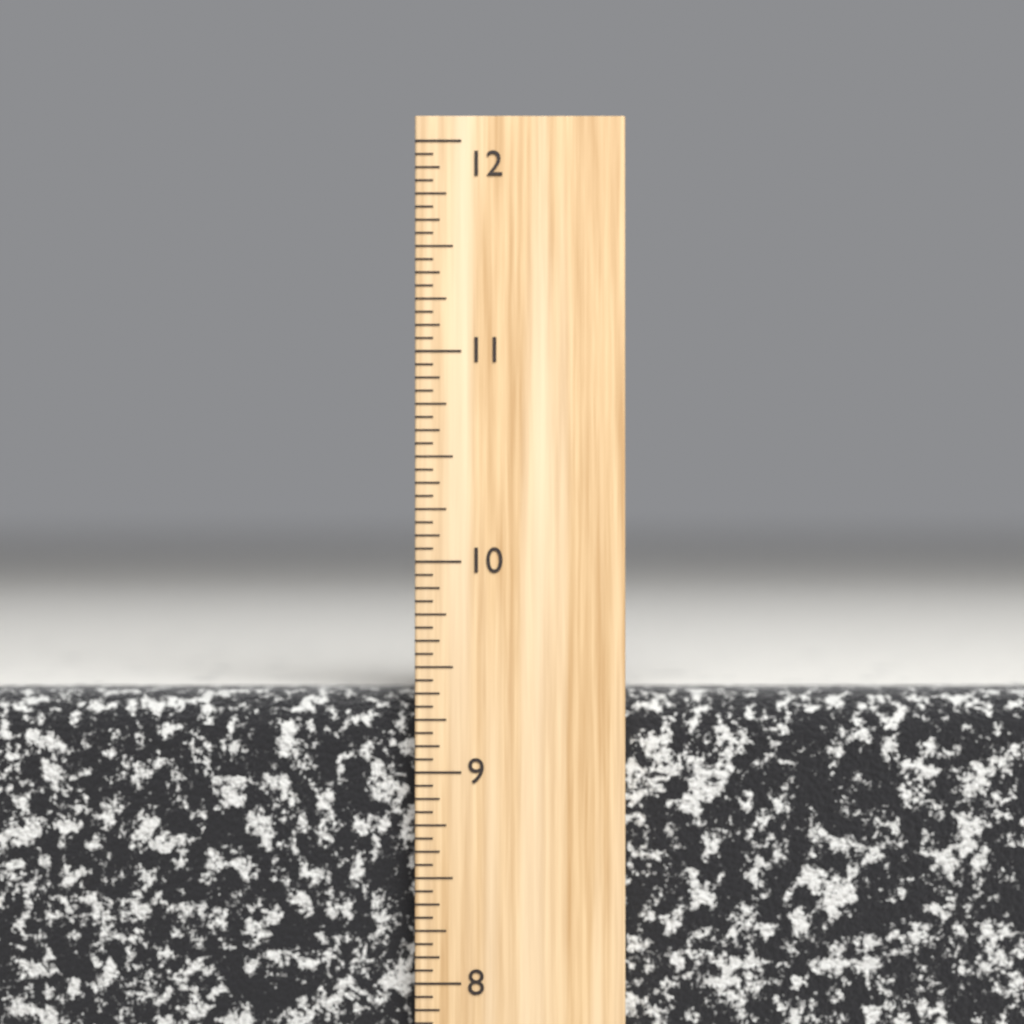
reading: 9.3750 inch
